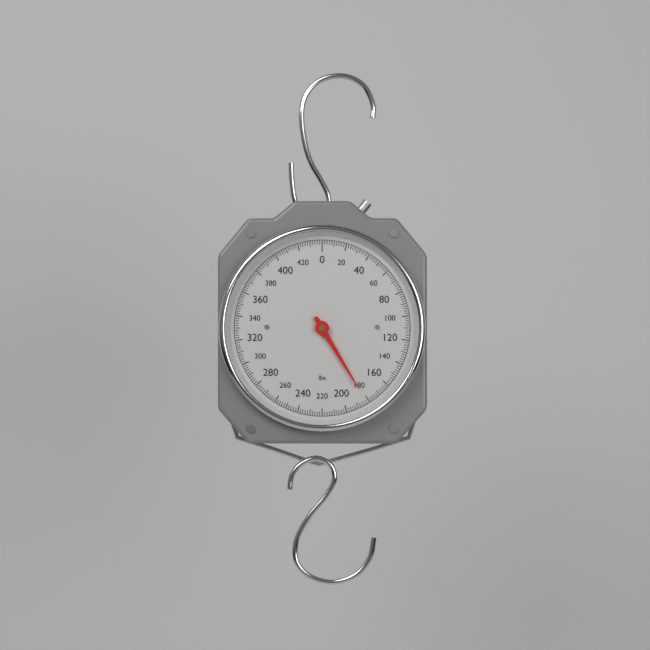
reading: 182 lbs
